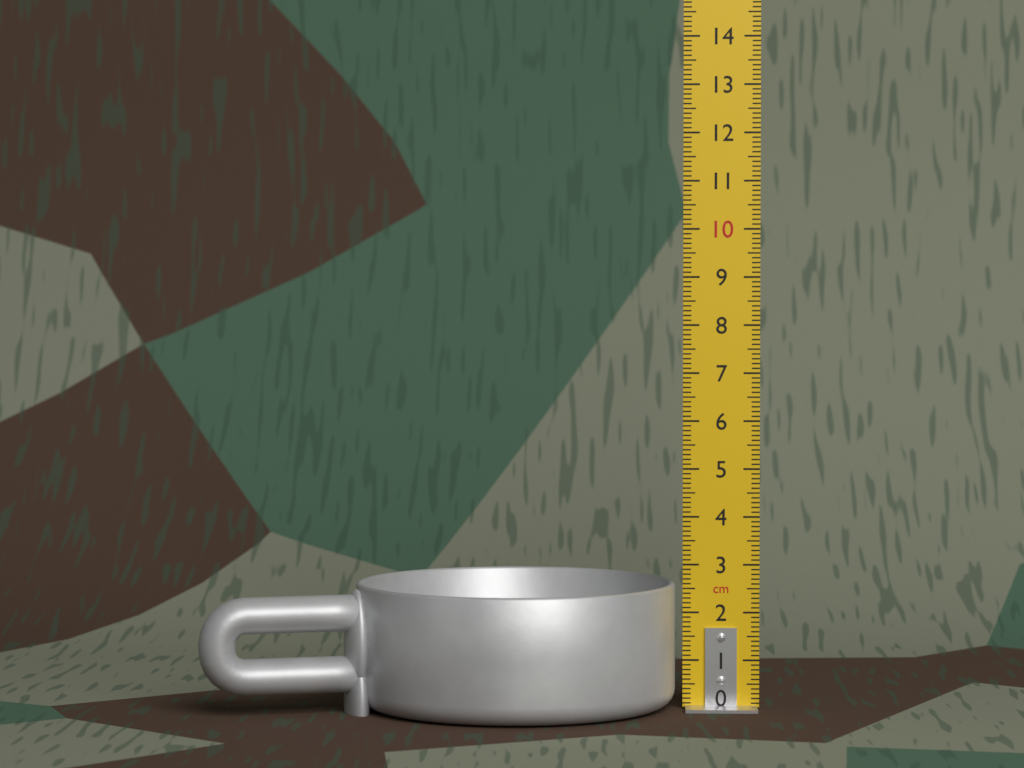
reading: 2.6 cm
